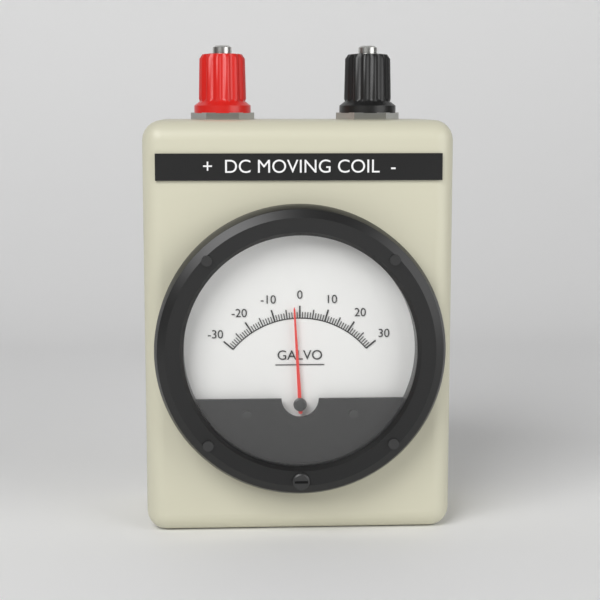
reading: -2 (no unit)
